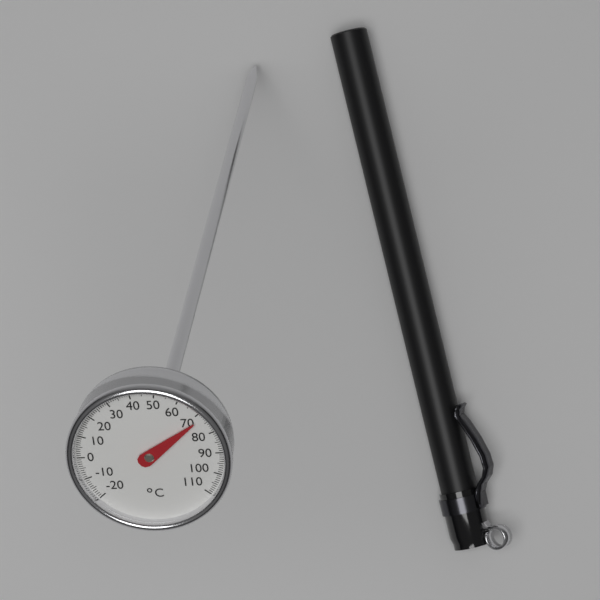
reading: 72 °C
